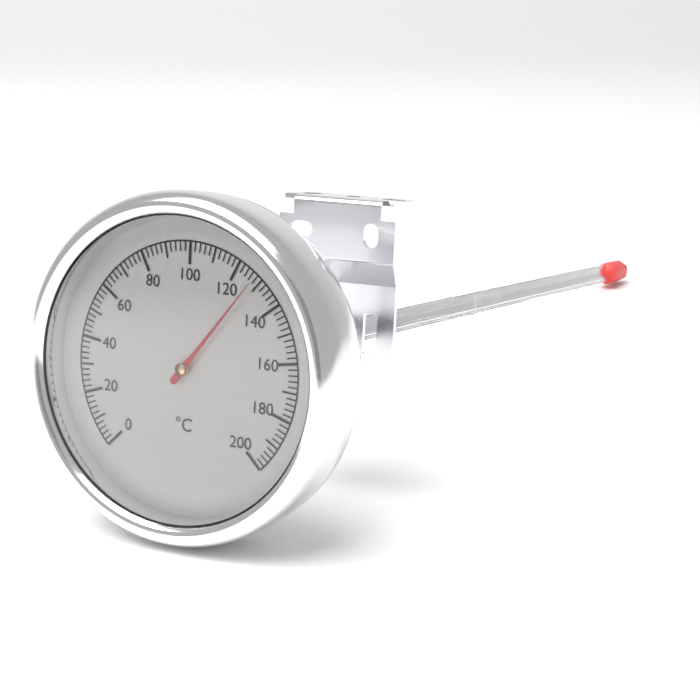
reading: 128 °C
